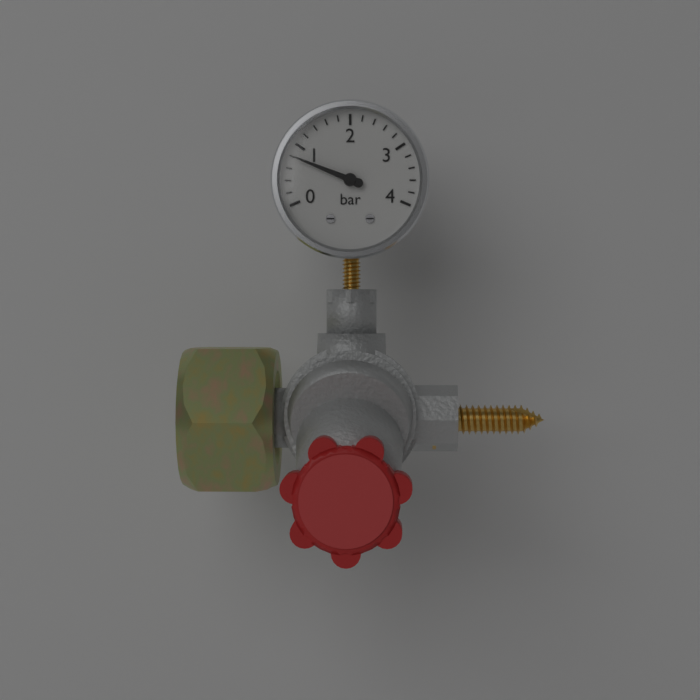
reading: 0.8 bar
